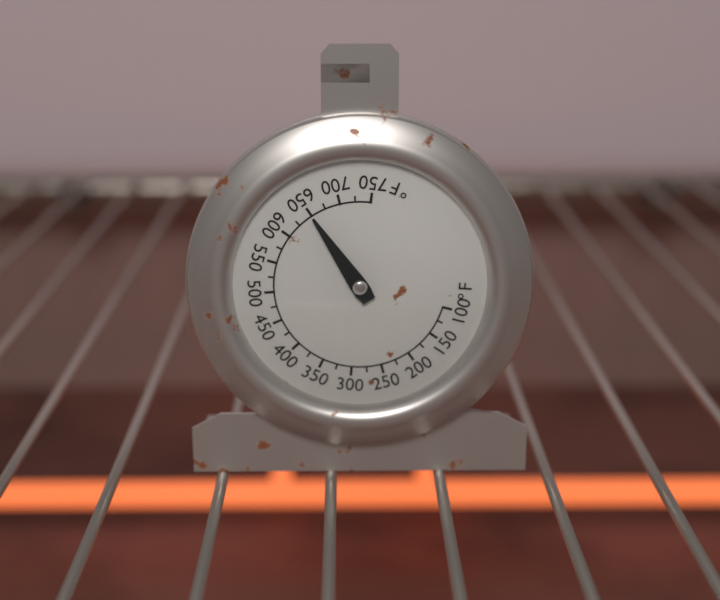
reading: 650 °F
